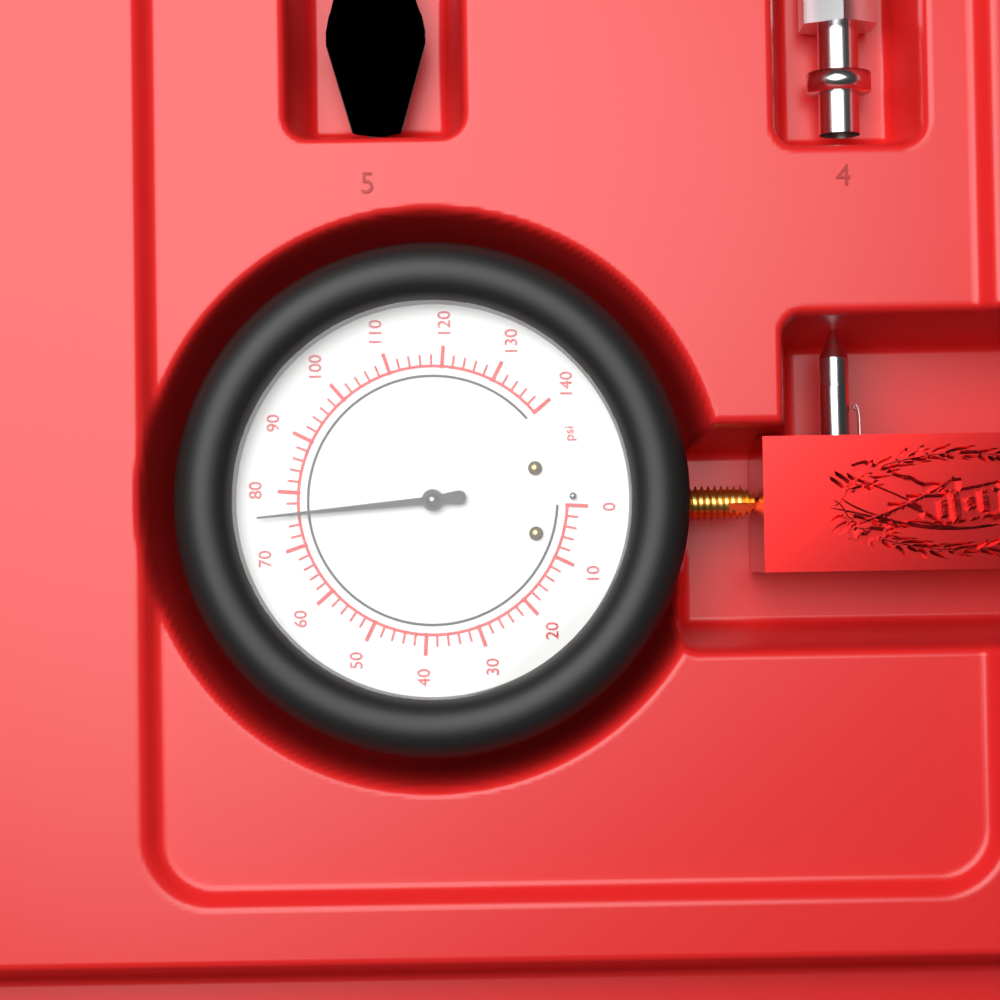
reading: 76 psi
